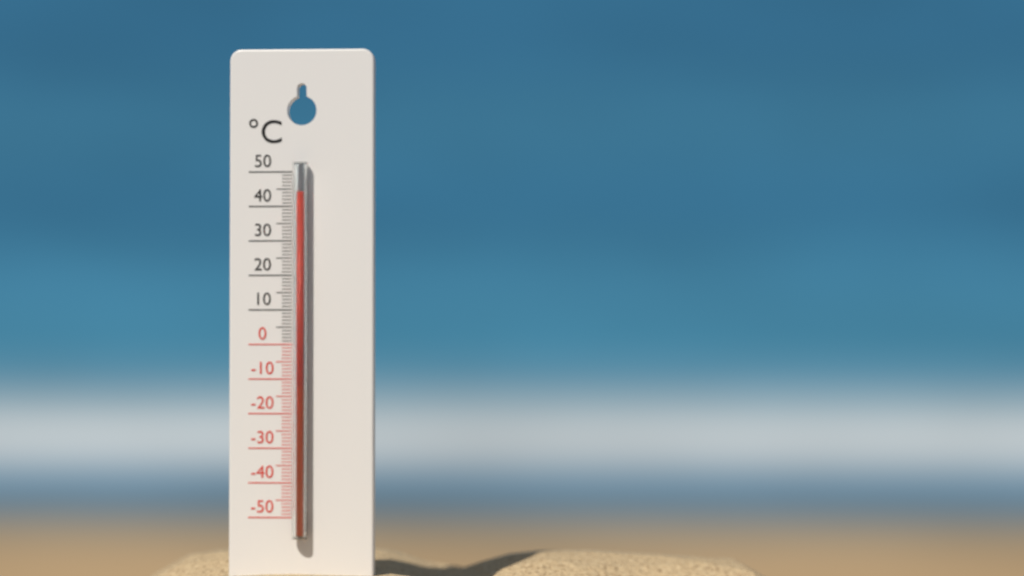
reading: 44 °C
